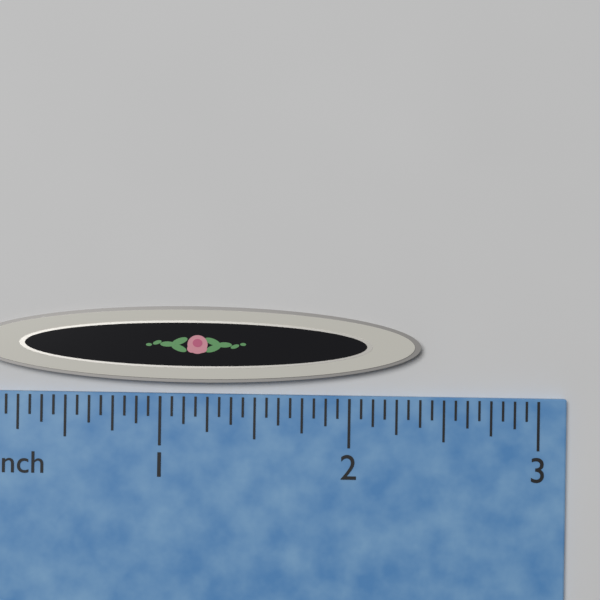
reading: 2.3750 inch
